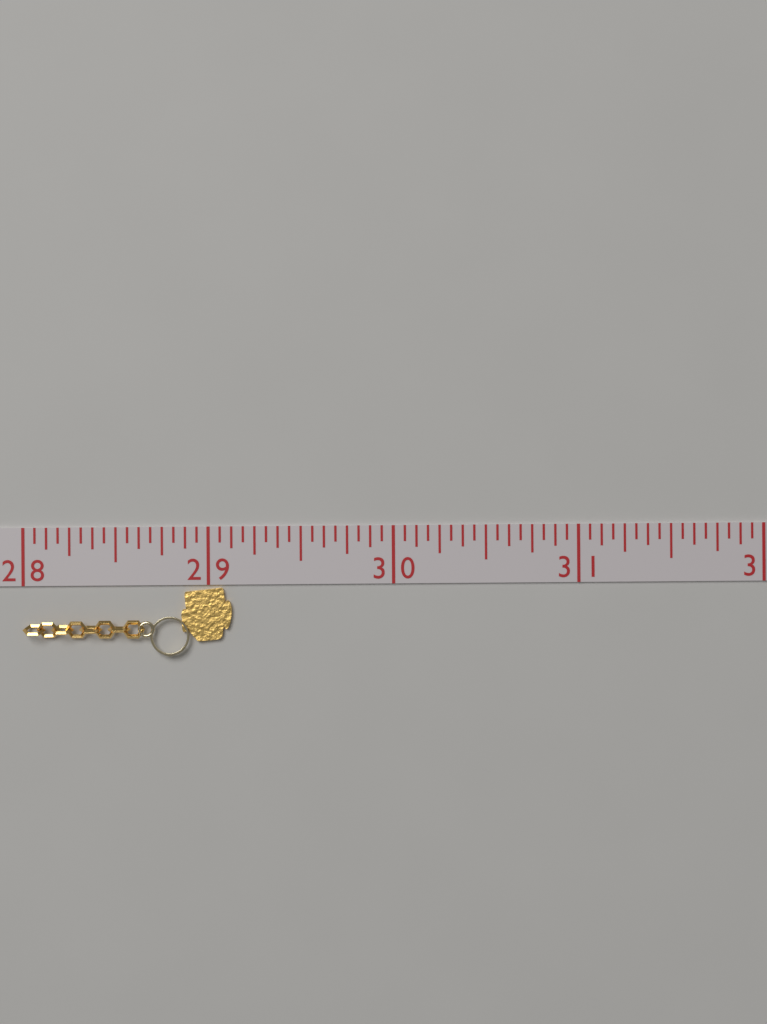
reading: 29.1250 (no unit)
